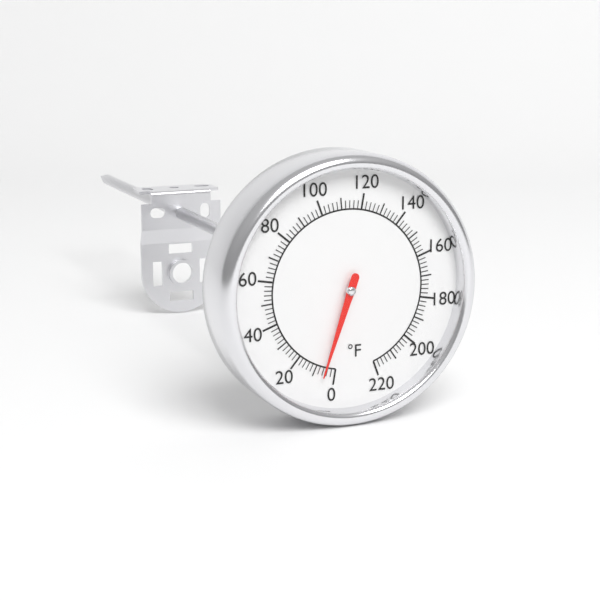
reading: 6 °F
